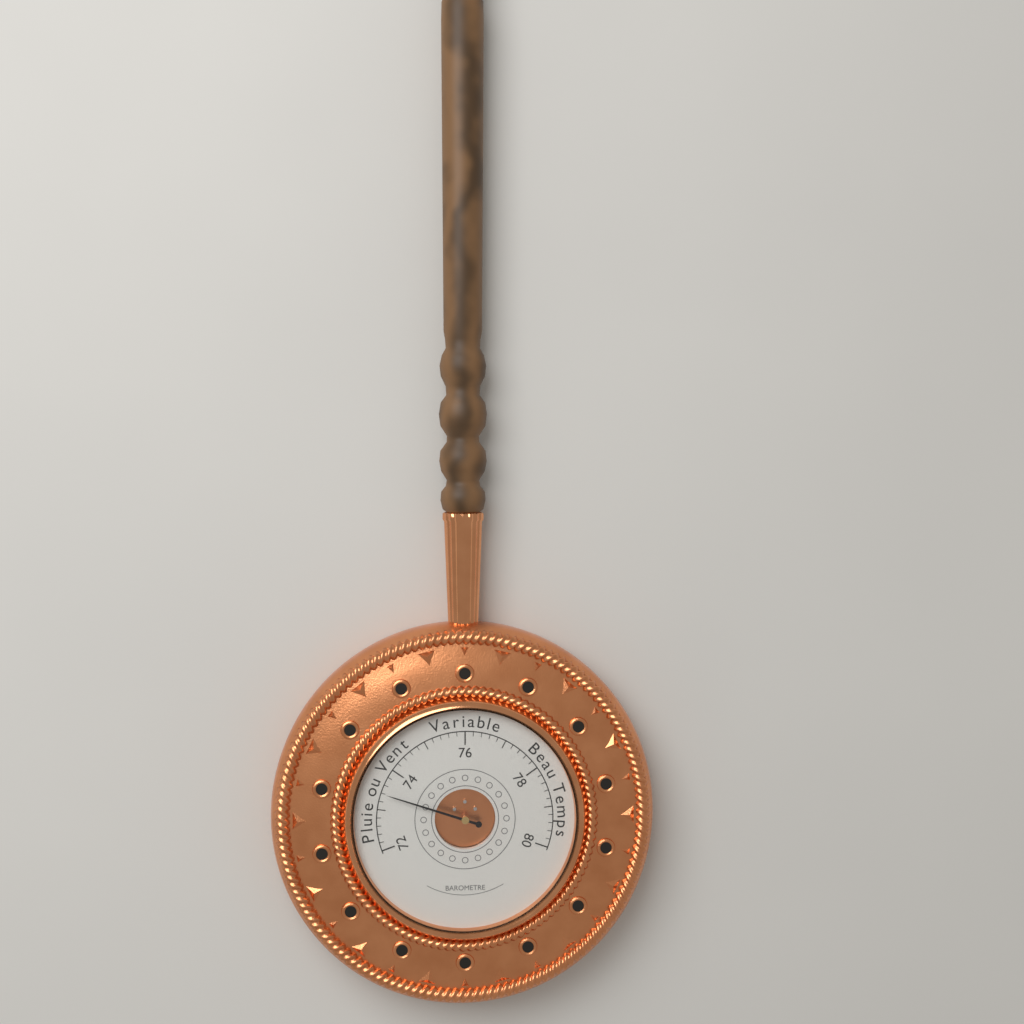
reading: 73.4 (no unit)
